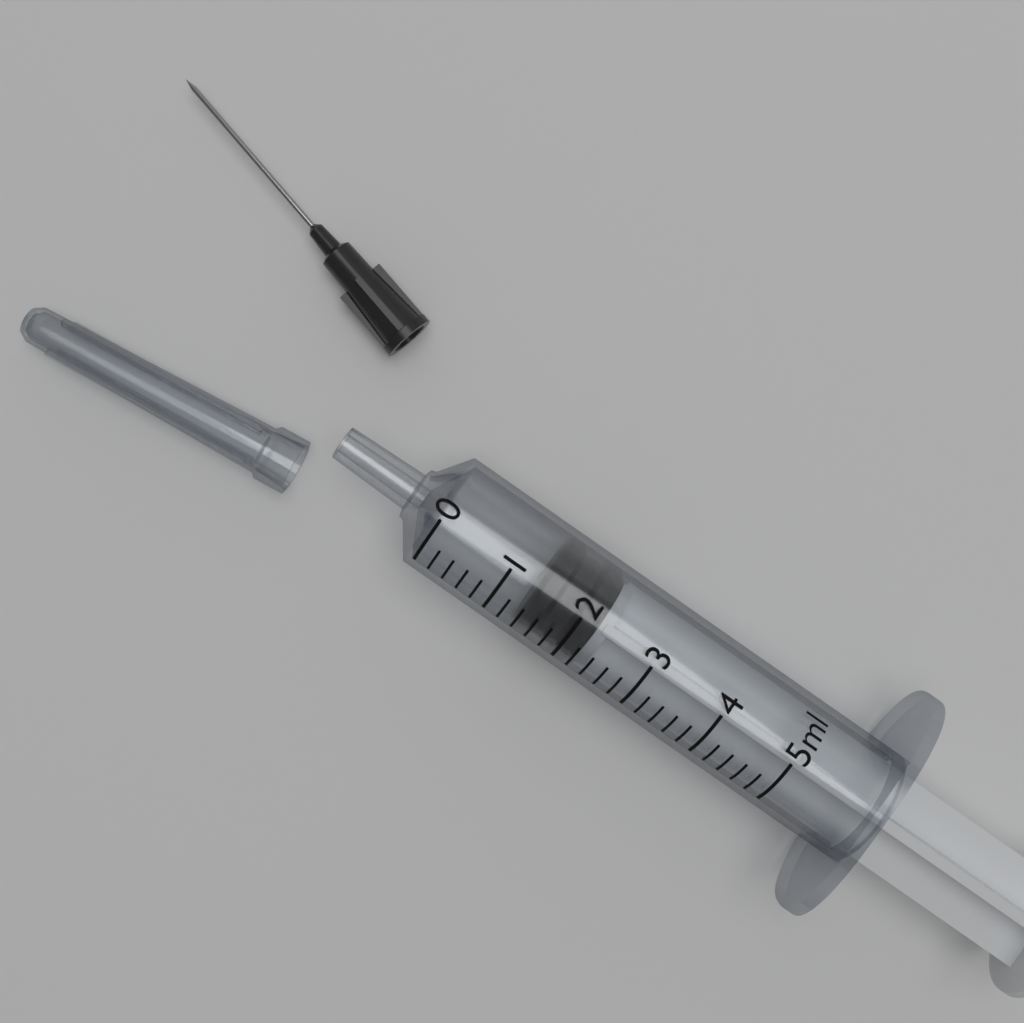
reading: 1.4 ml
